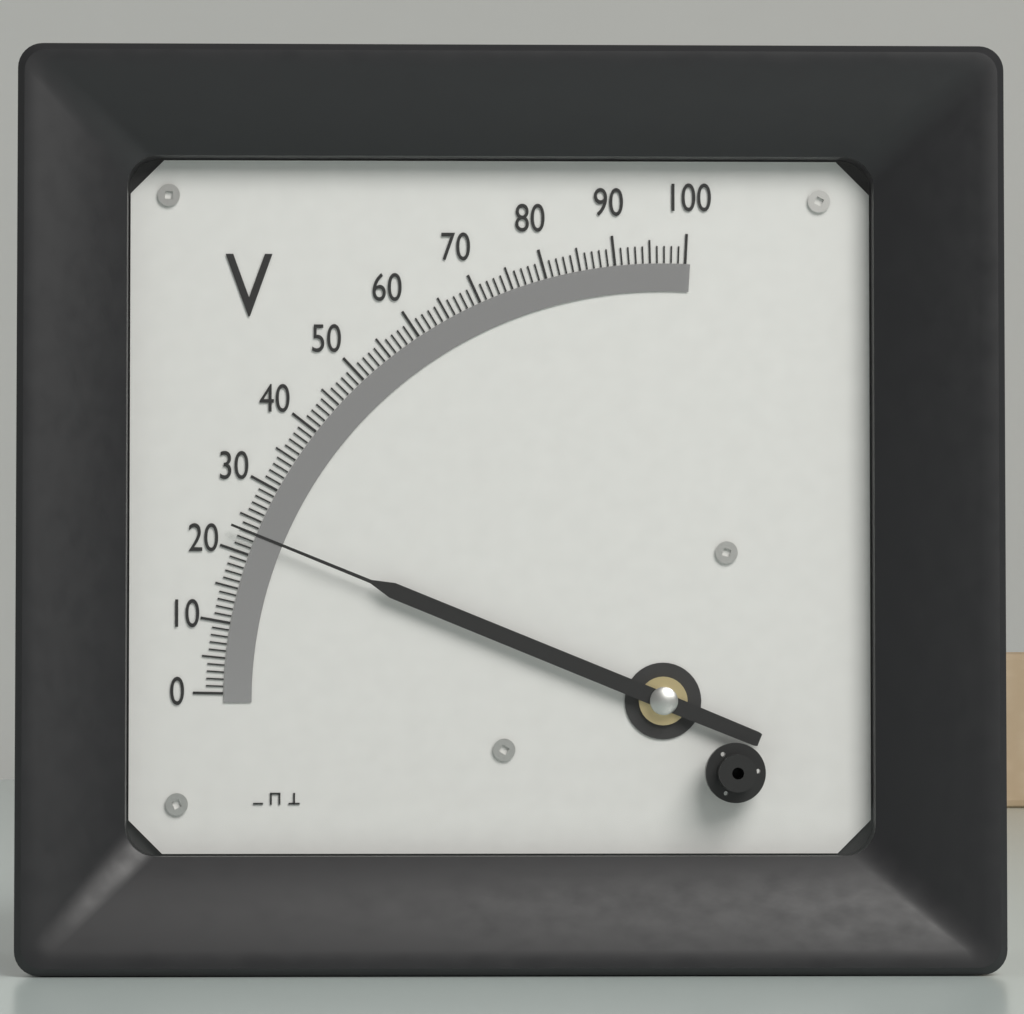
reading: 23 V
